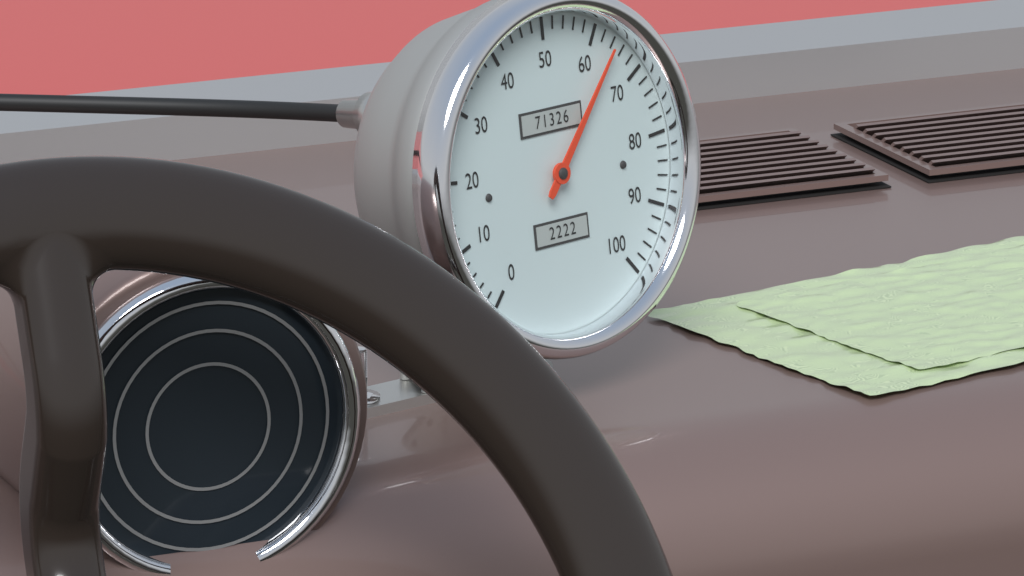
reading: 64 (no unit)
